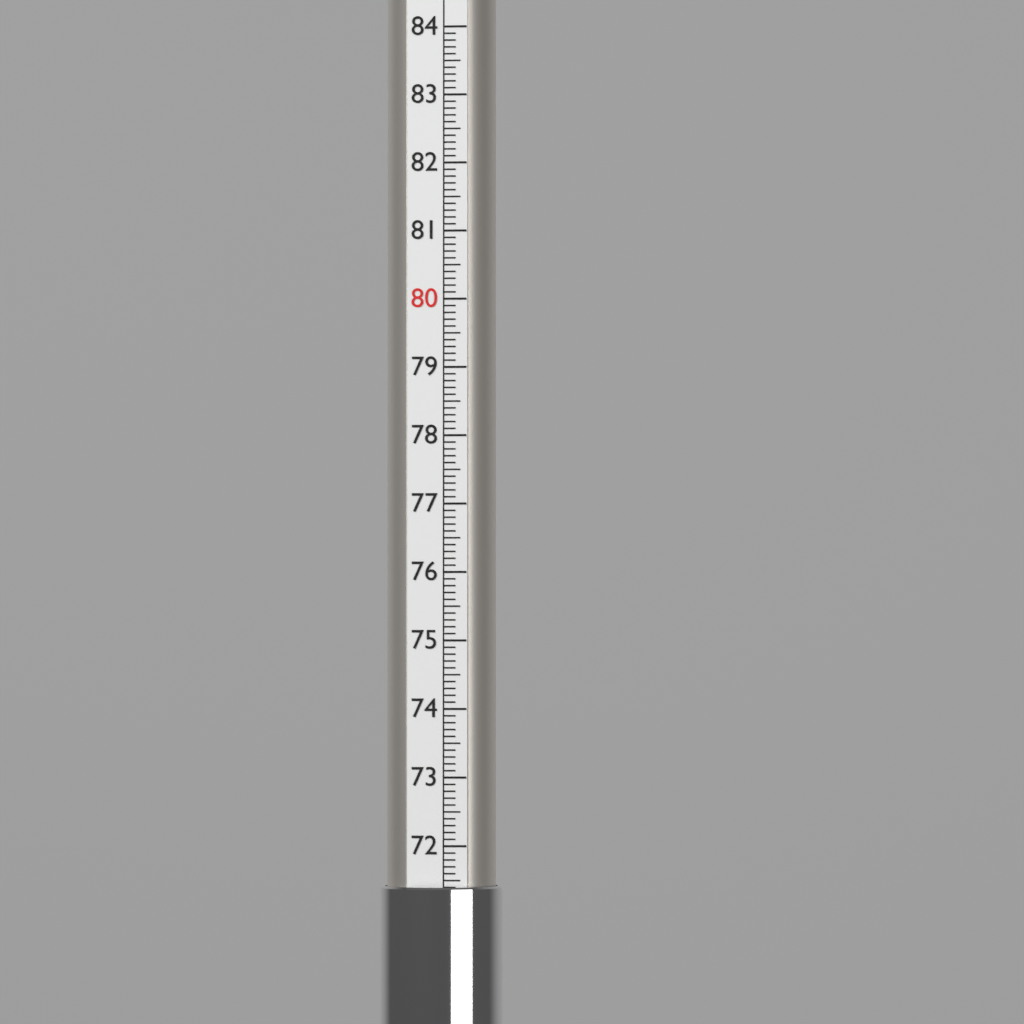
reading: 71.4 (no unit)
